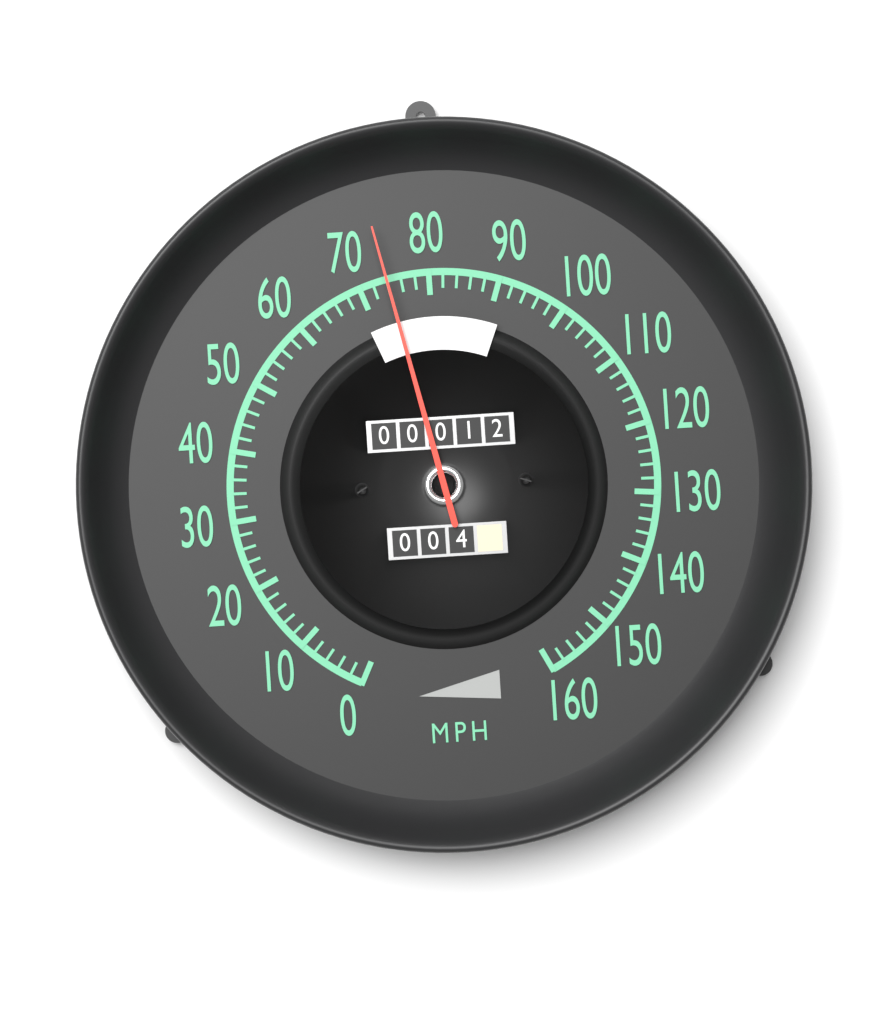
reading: 74 mph
